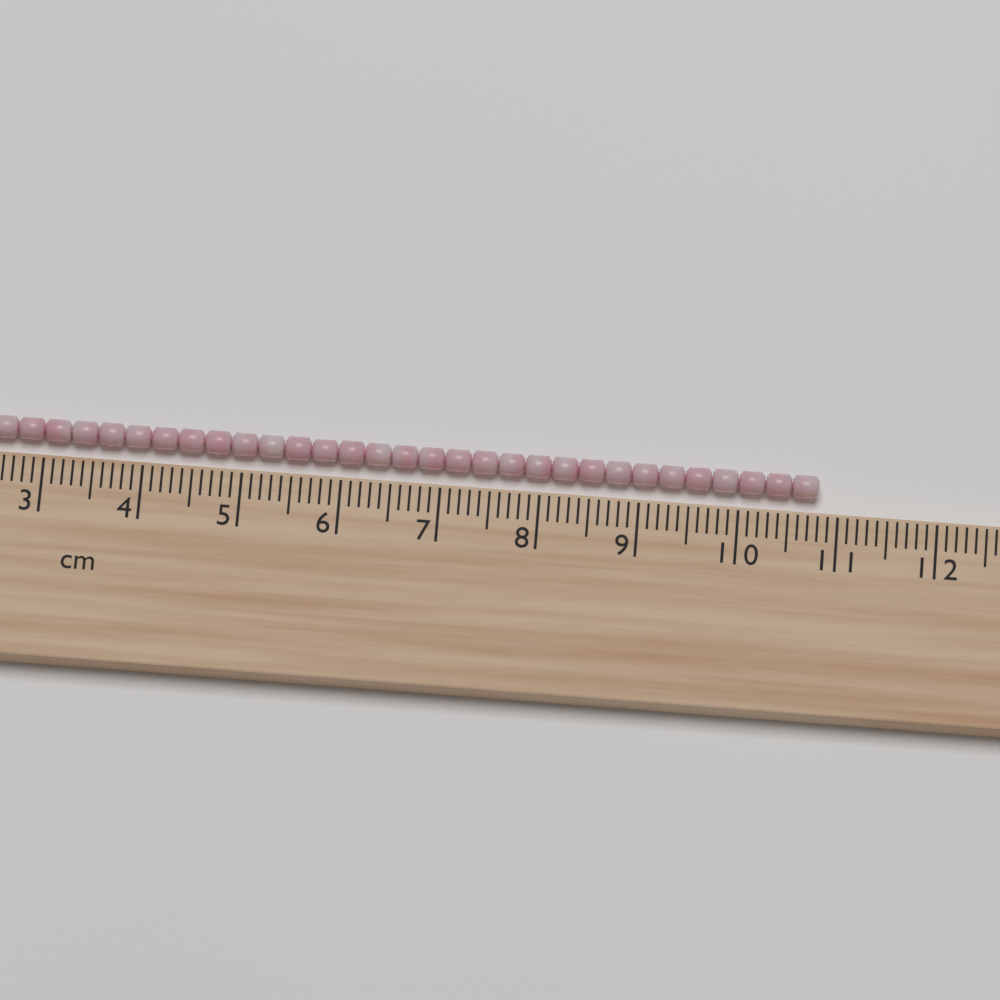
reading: 10.8 cm
